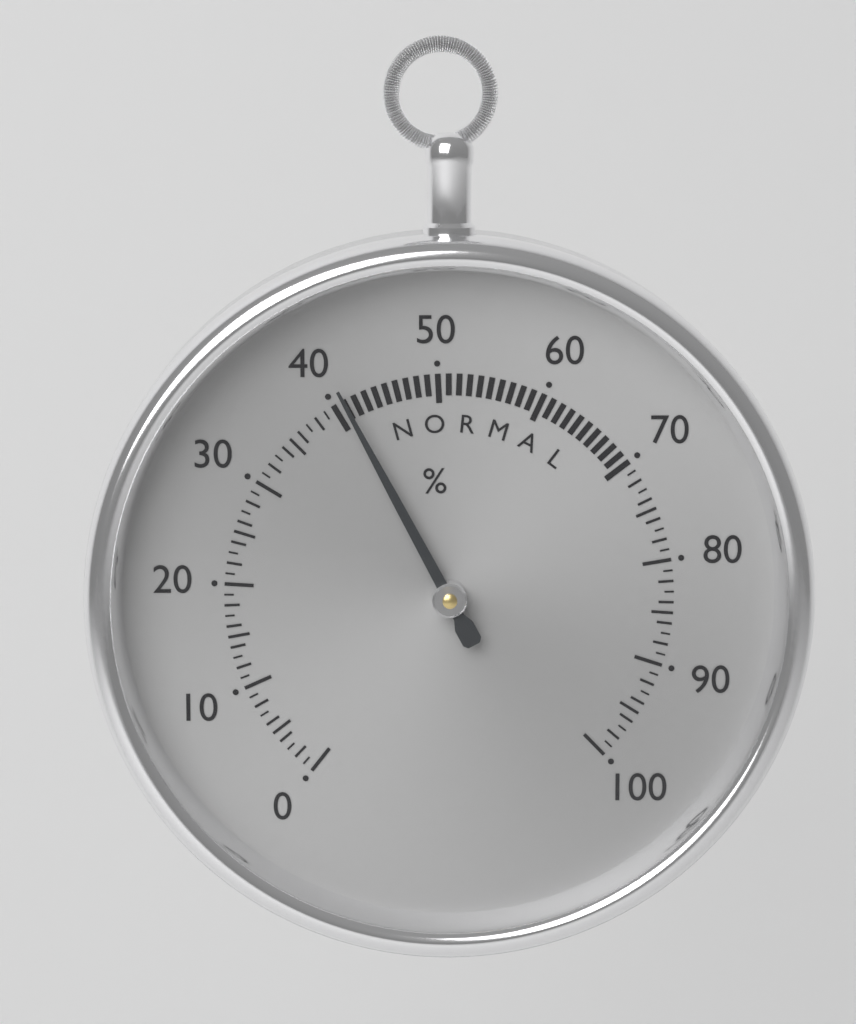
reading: 41 %
